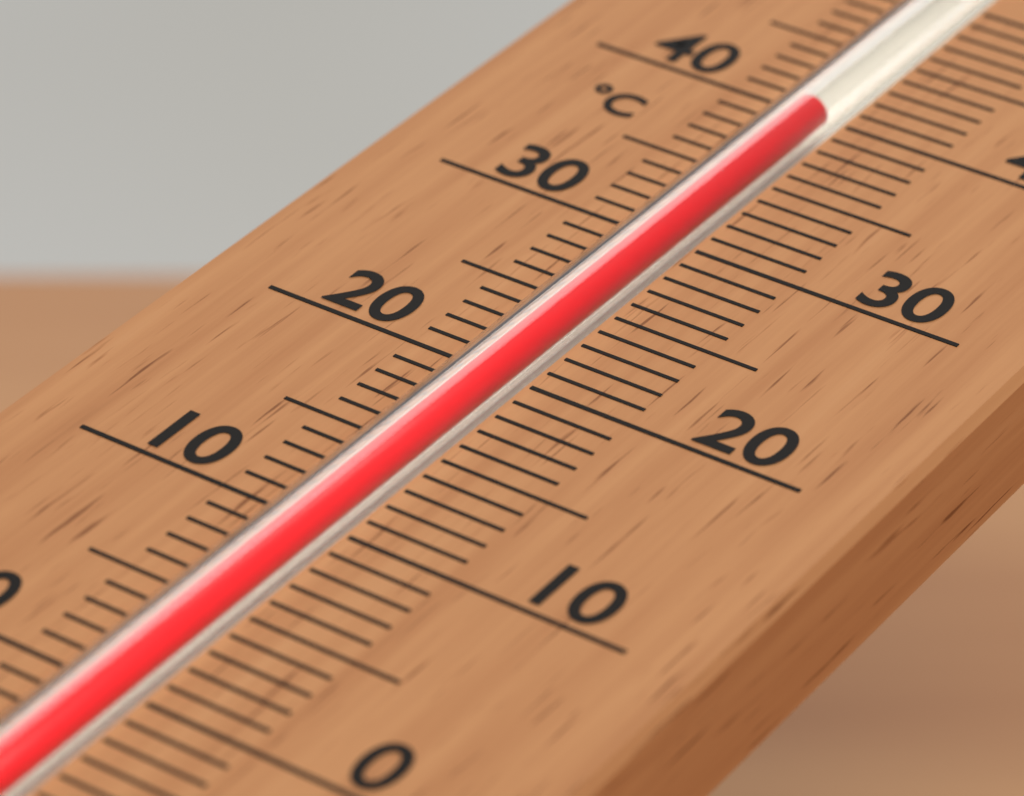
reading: 40 °C
